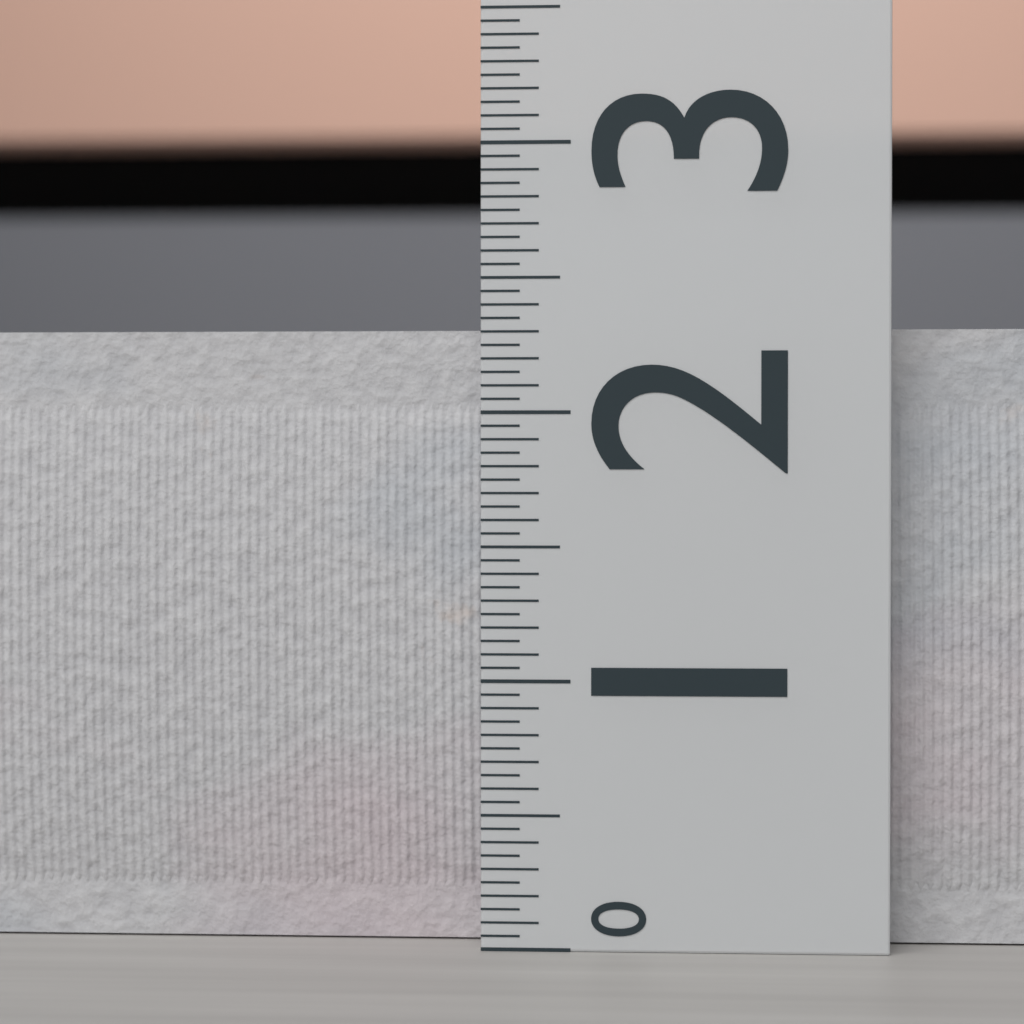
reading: 2.35 (no unit)
